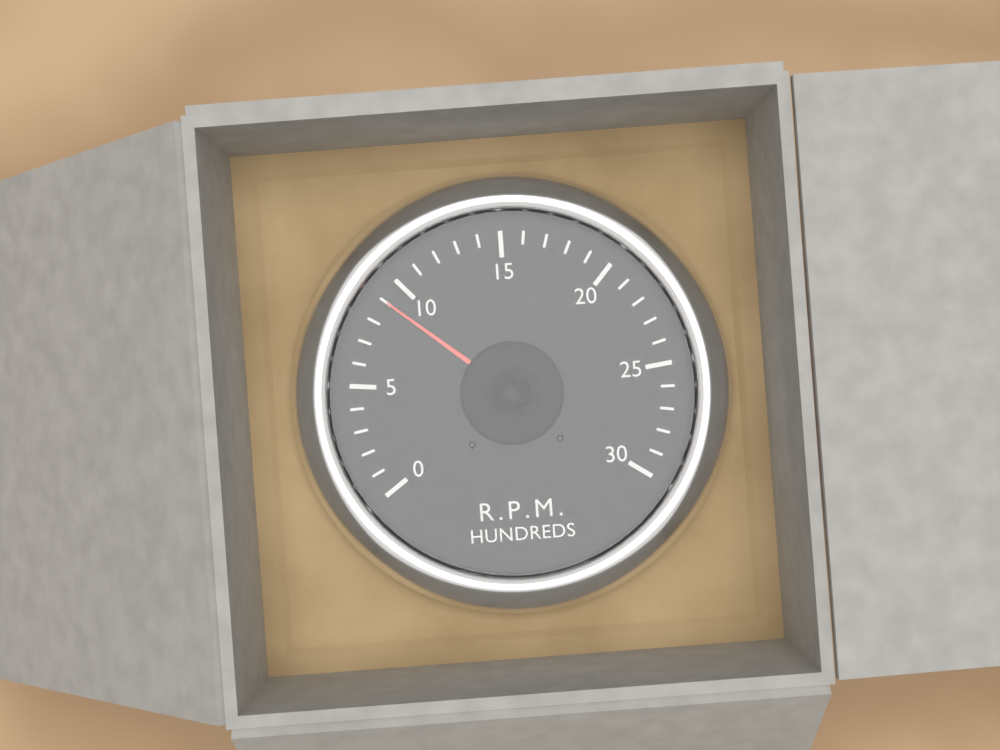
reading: 9 RPM x100
